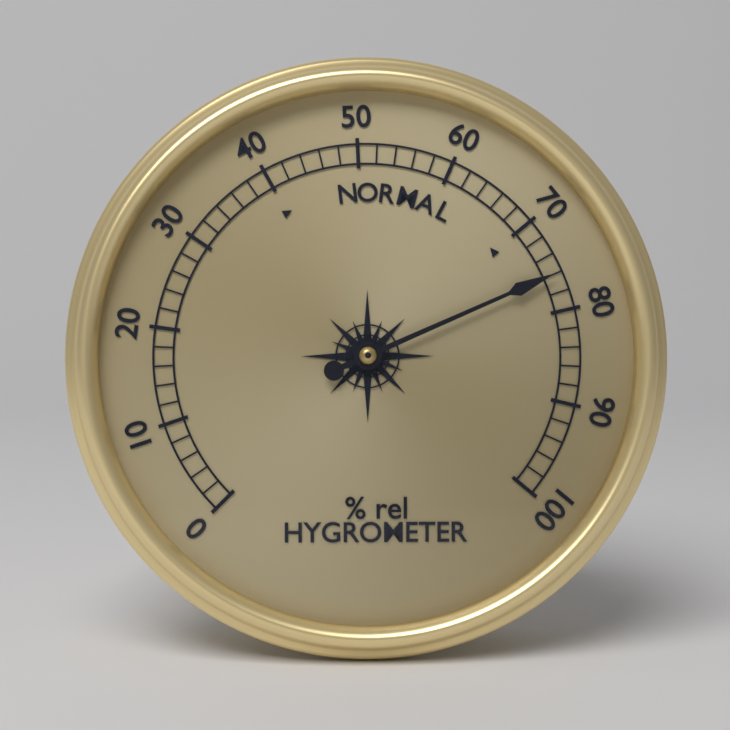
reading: 76 % rel
